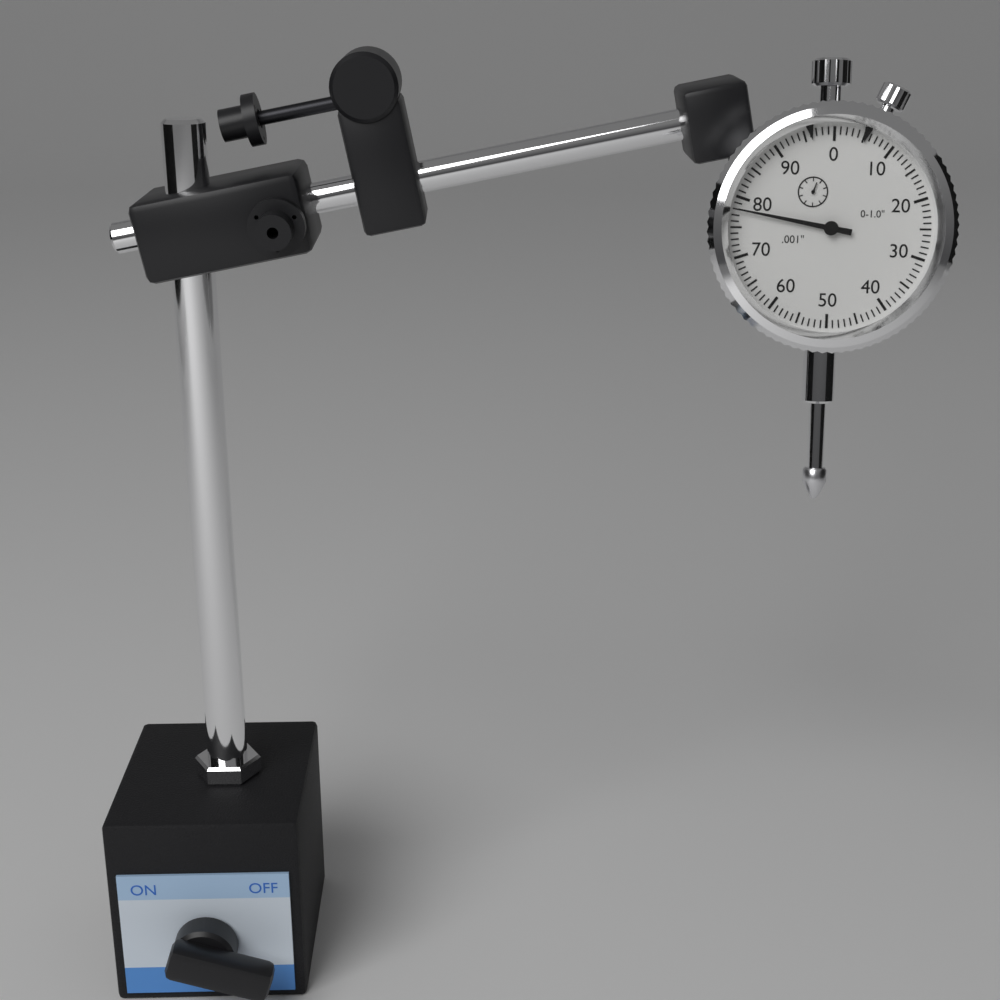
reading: 0.078 in
